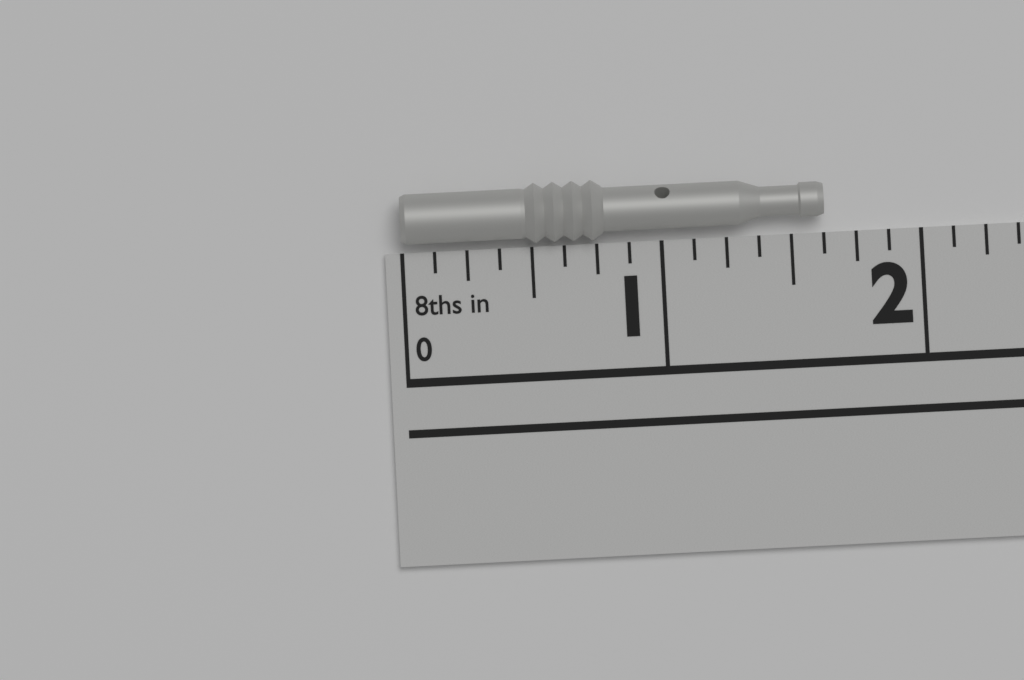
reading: 1.625 in
